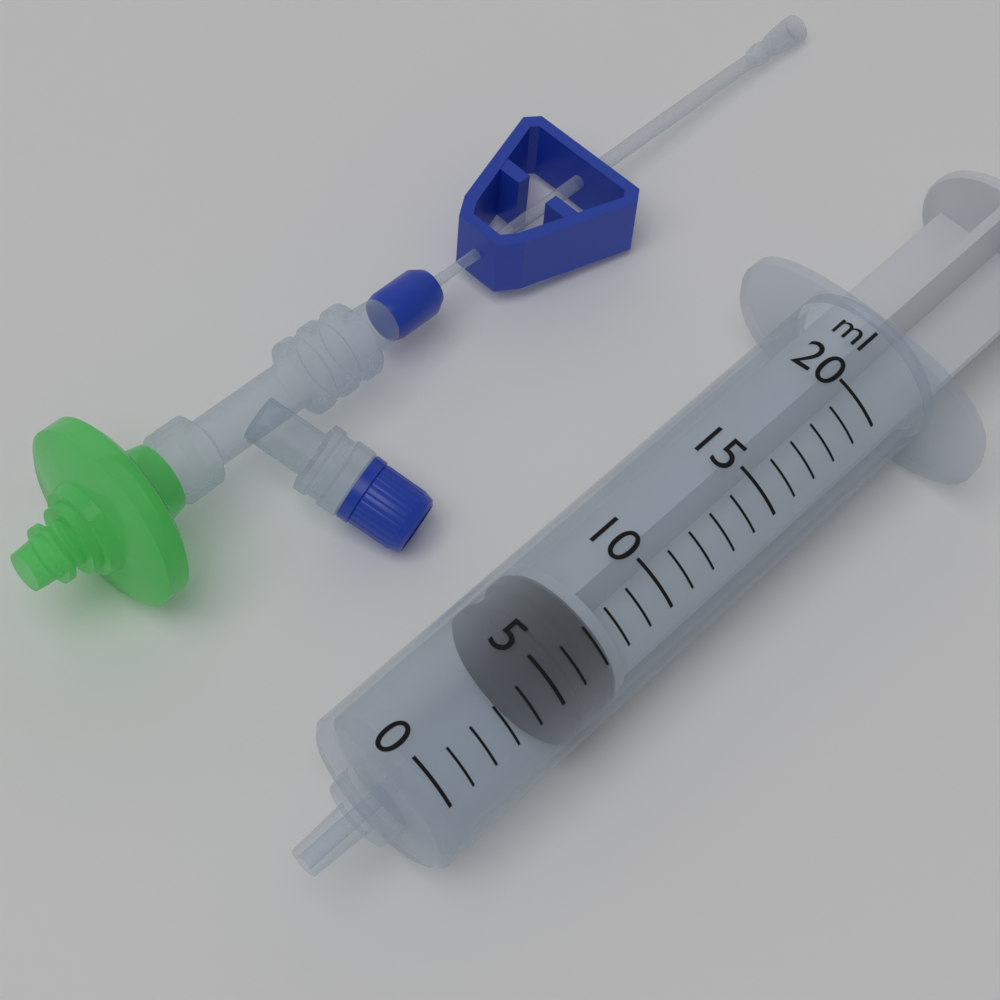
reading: 5 ml
